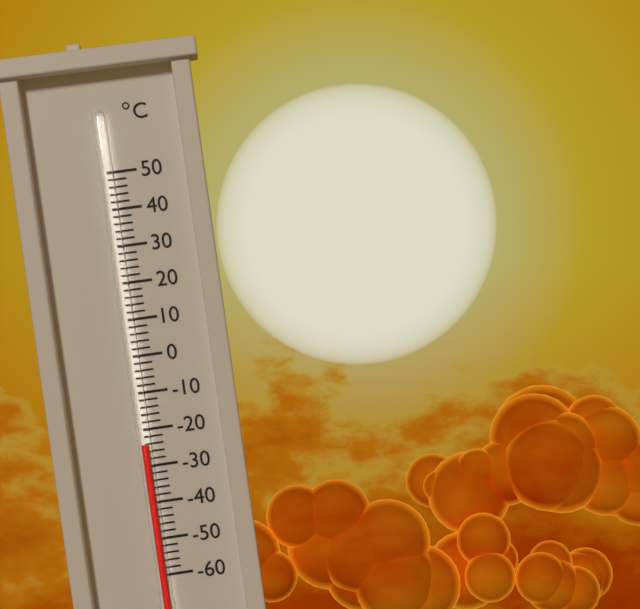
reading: -24 °C
